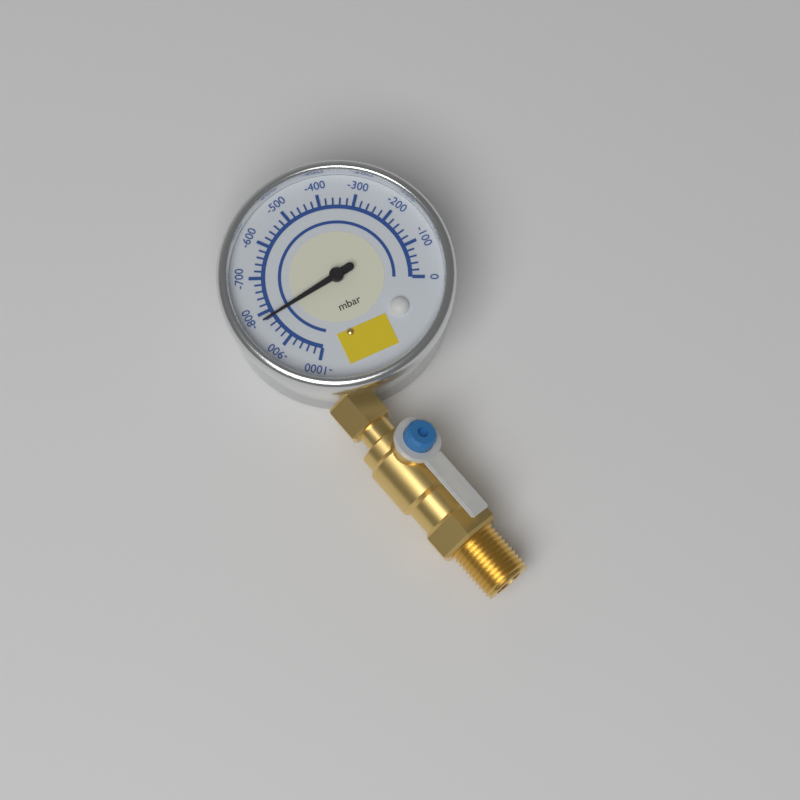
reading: -820 mbar
